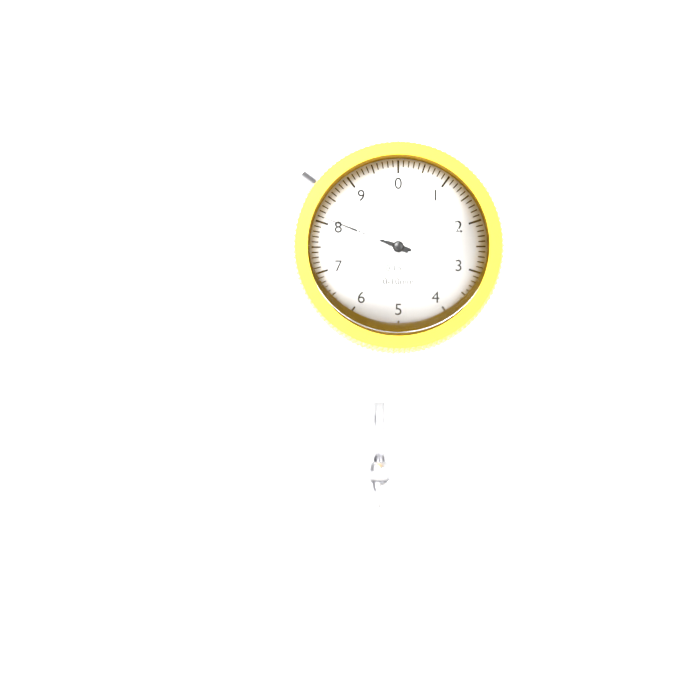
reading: 8.1 mm
